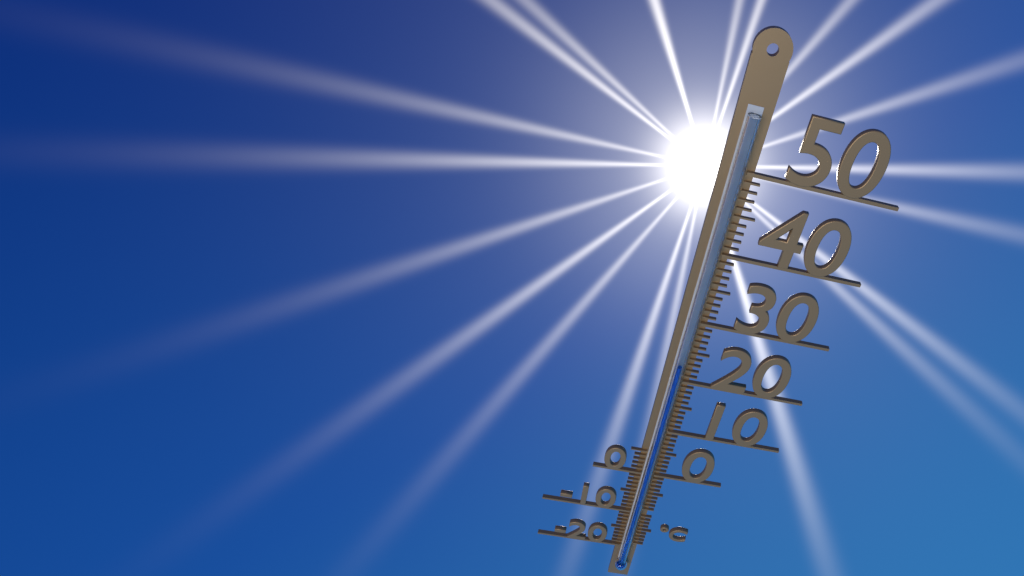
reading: 23 °C
